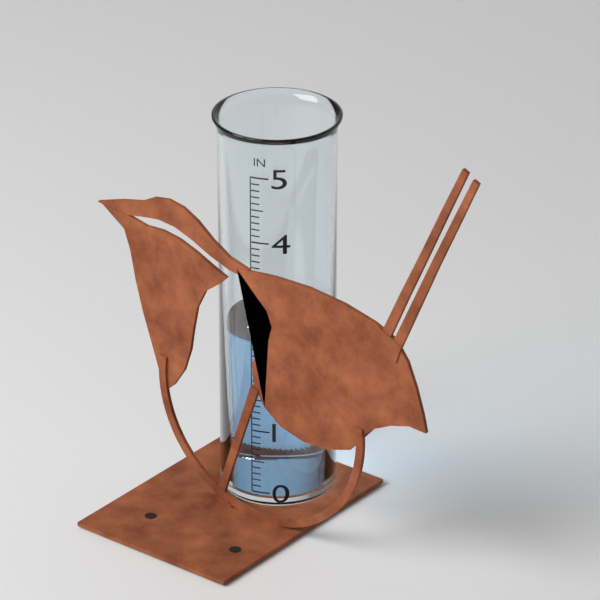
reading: 2.4 in
